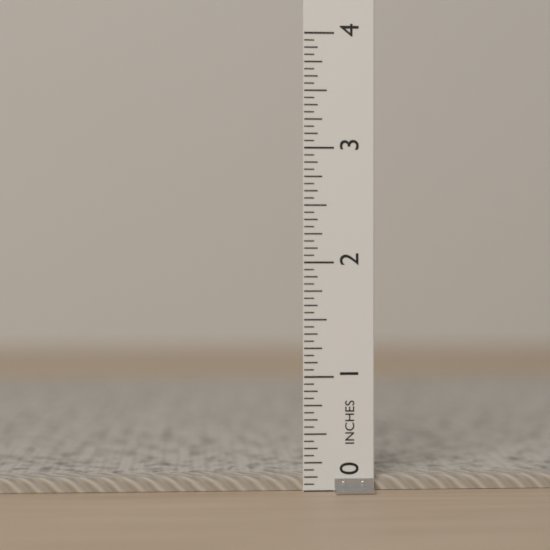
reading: 0.1250 in
